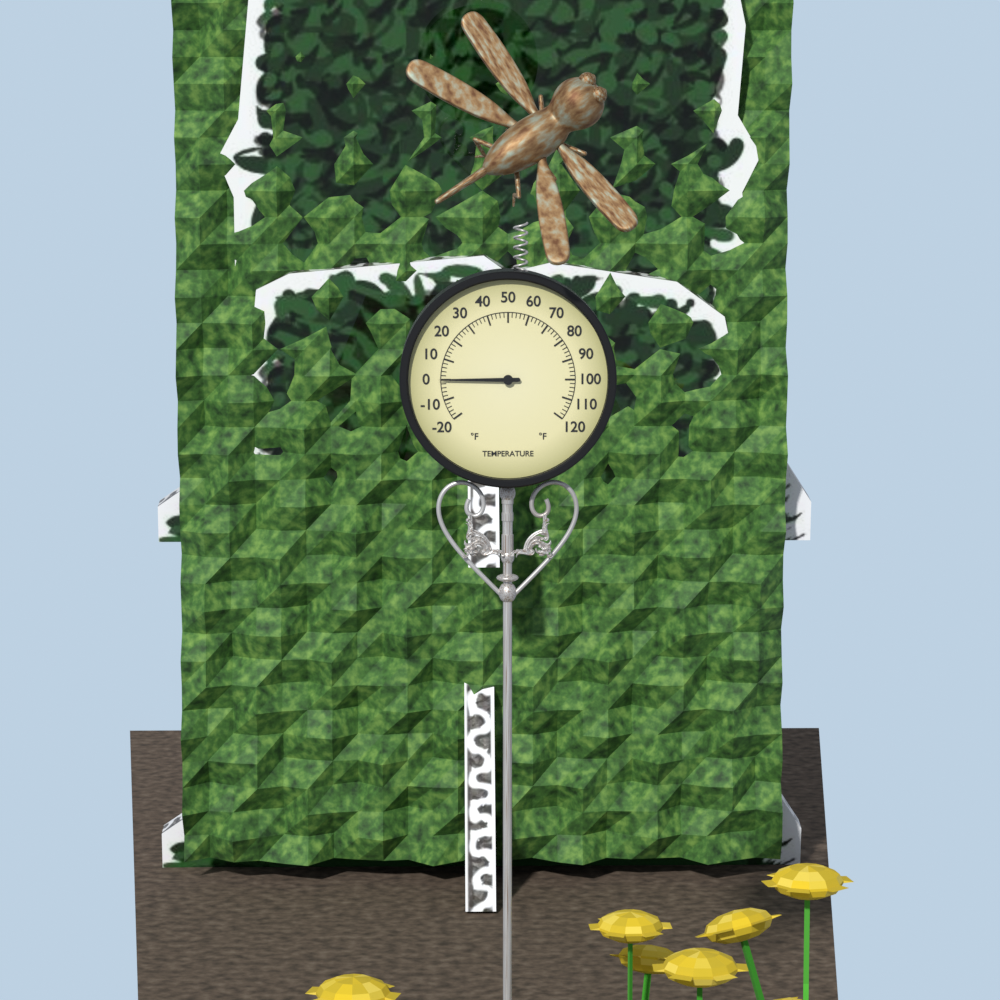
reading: 0 °F
